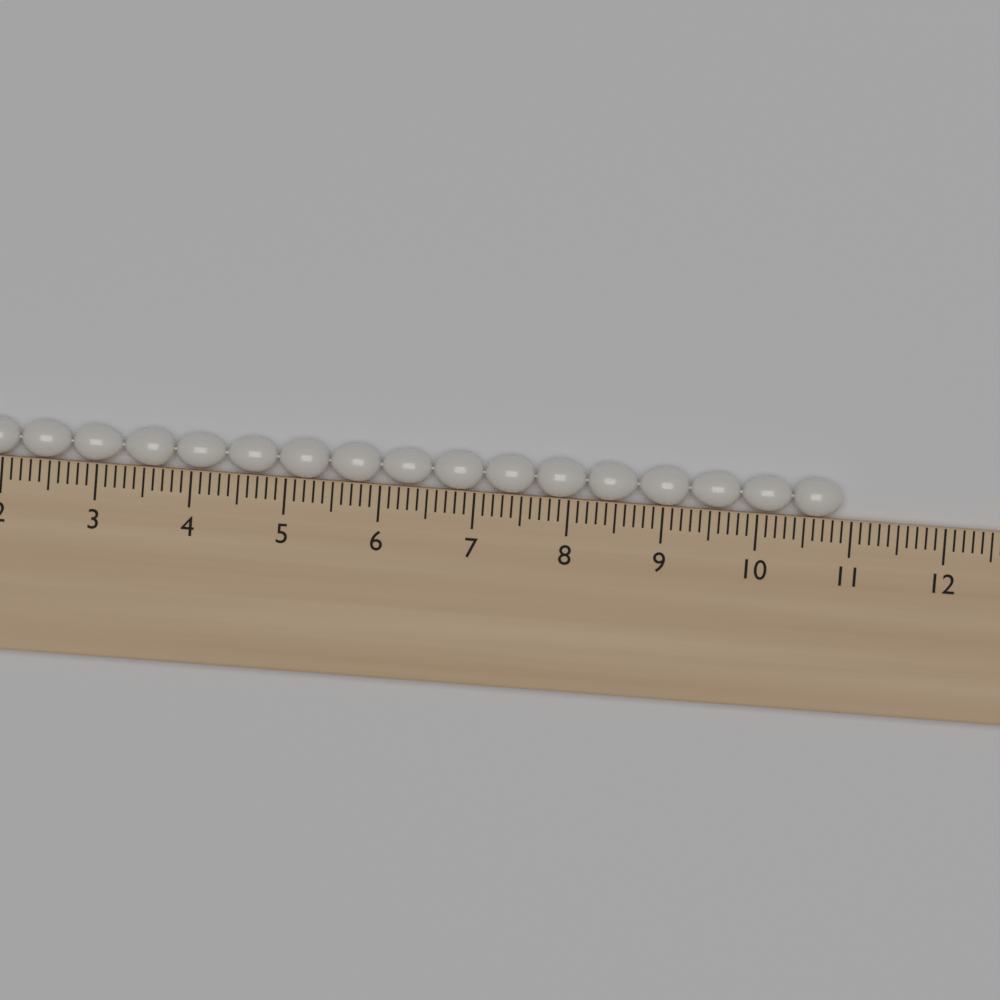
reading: 10.9 cm
